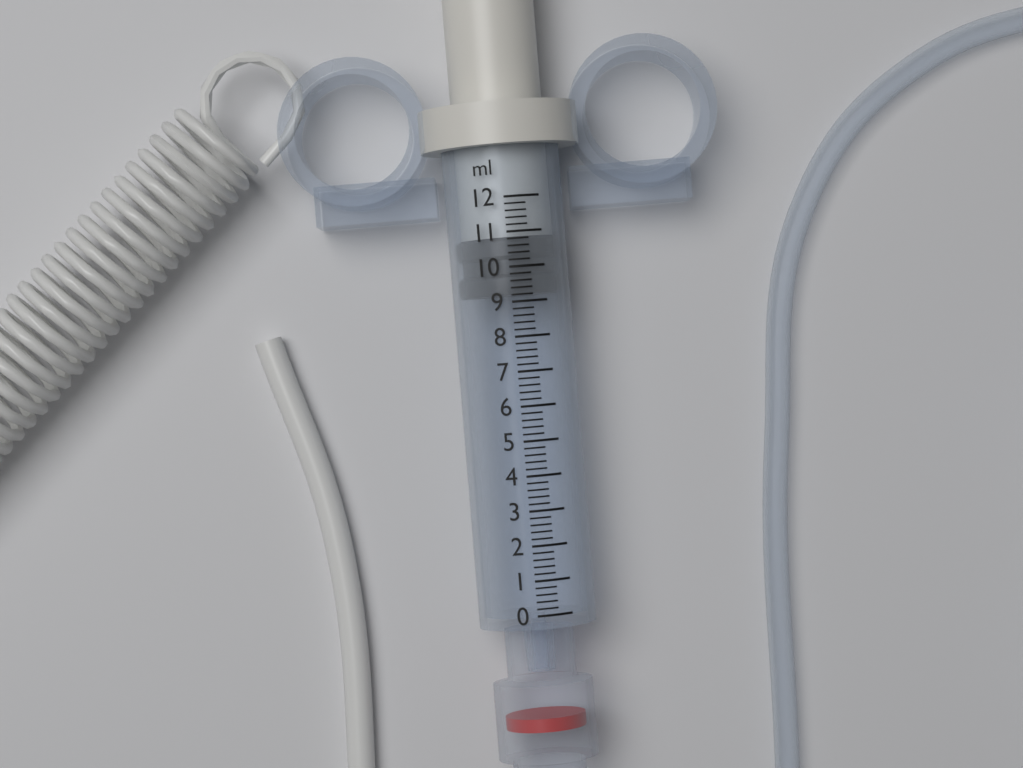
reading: 9.2 ml
